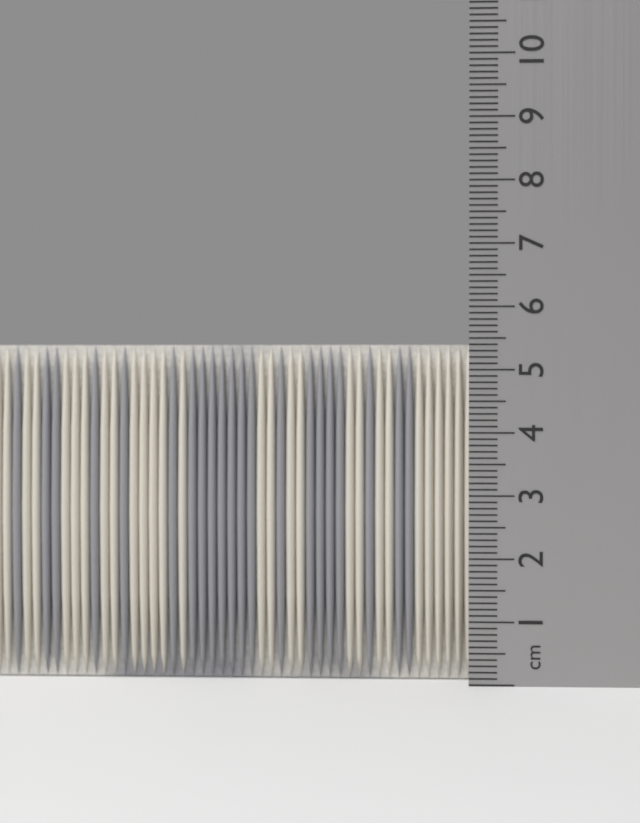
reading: 5.4 cm
